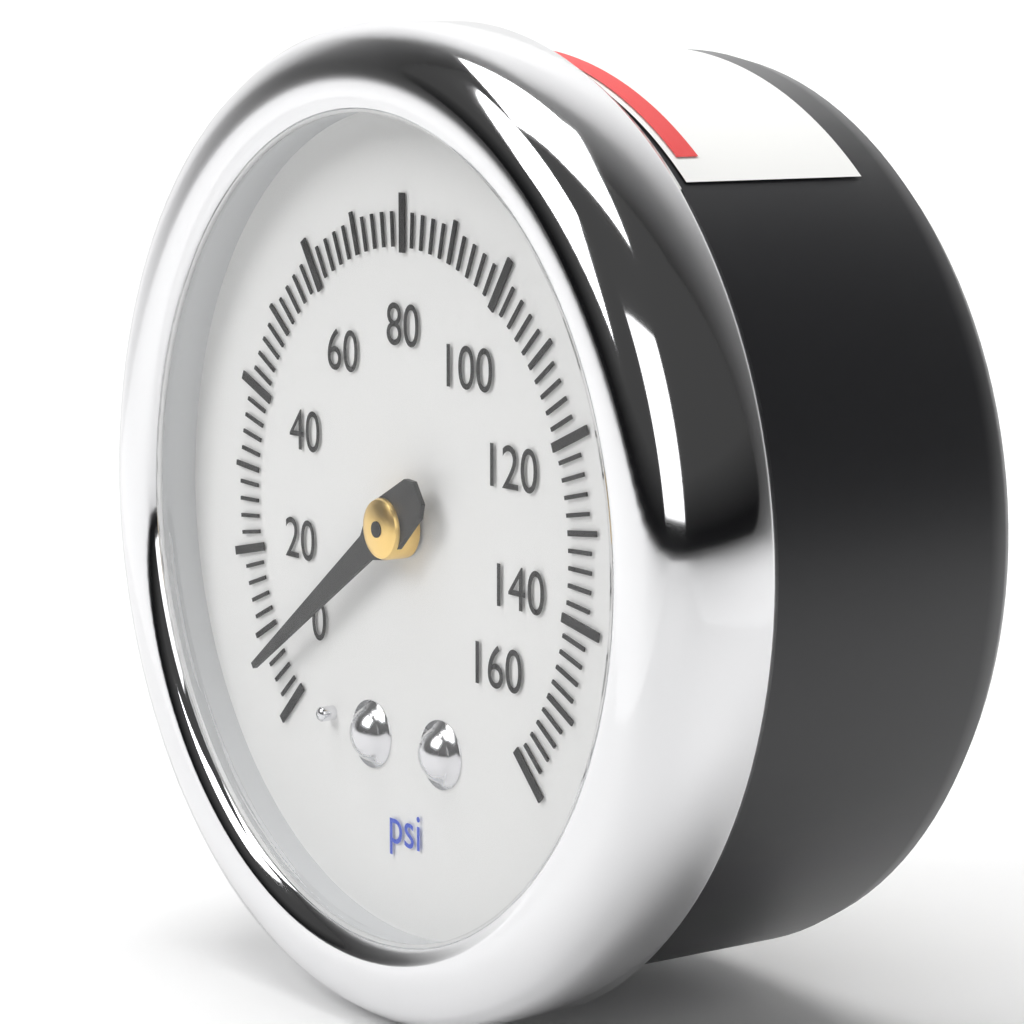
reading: 6 psi
